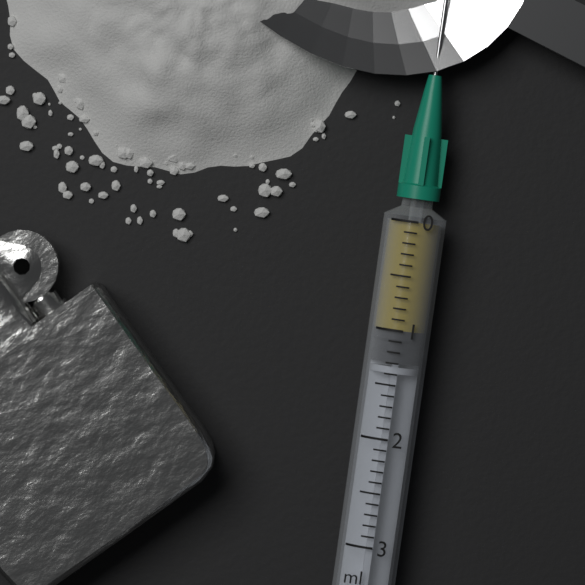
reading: 1.0 ml
